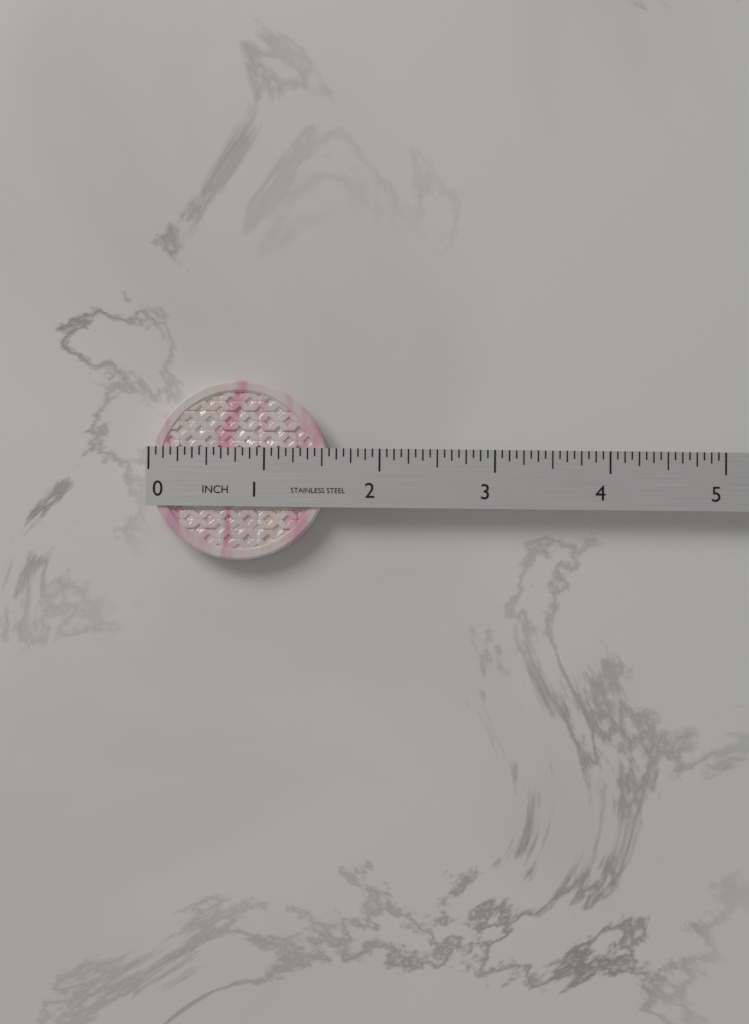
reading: 1.5625 in
